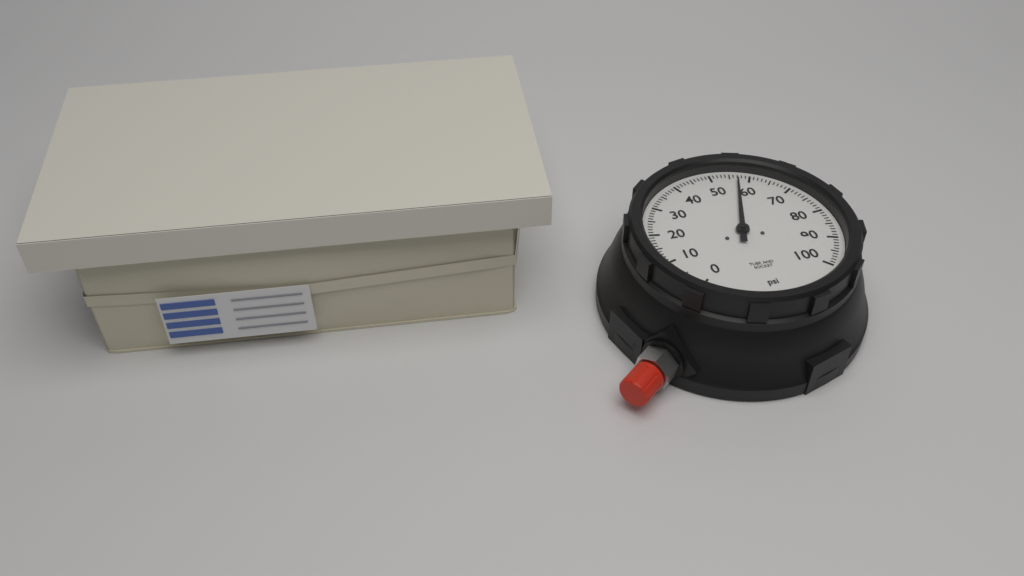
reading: 57 psi
